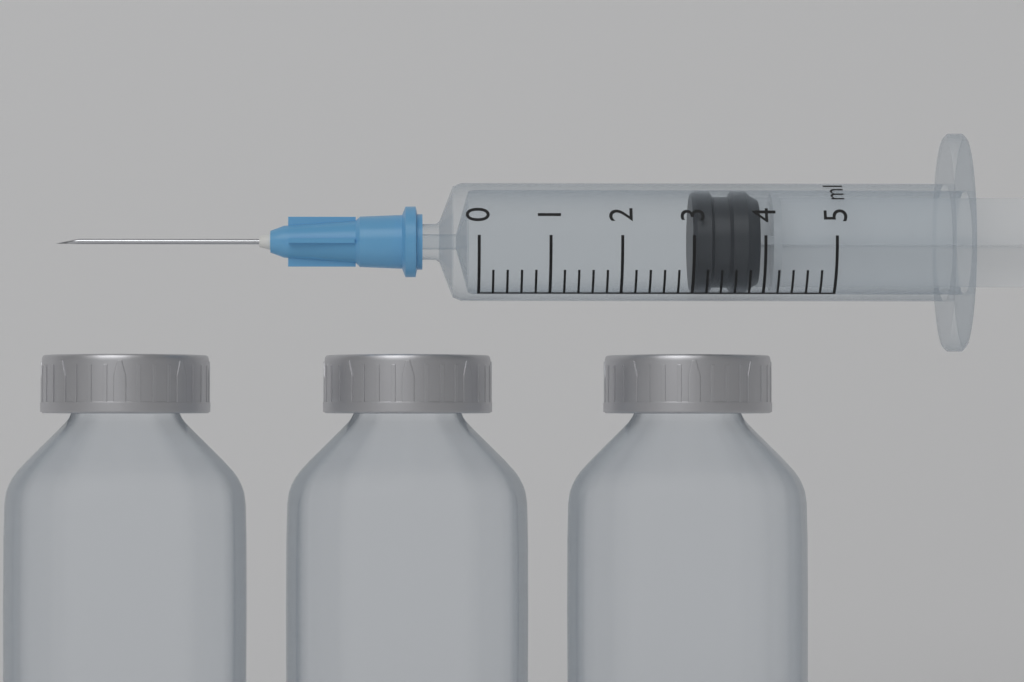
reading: 3.0 ml
